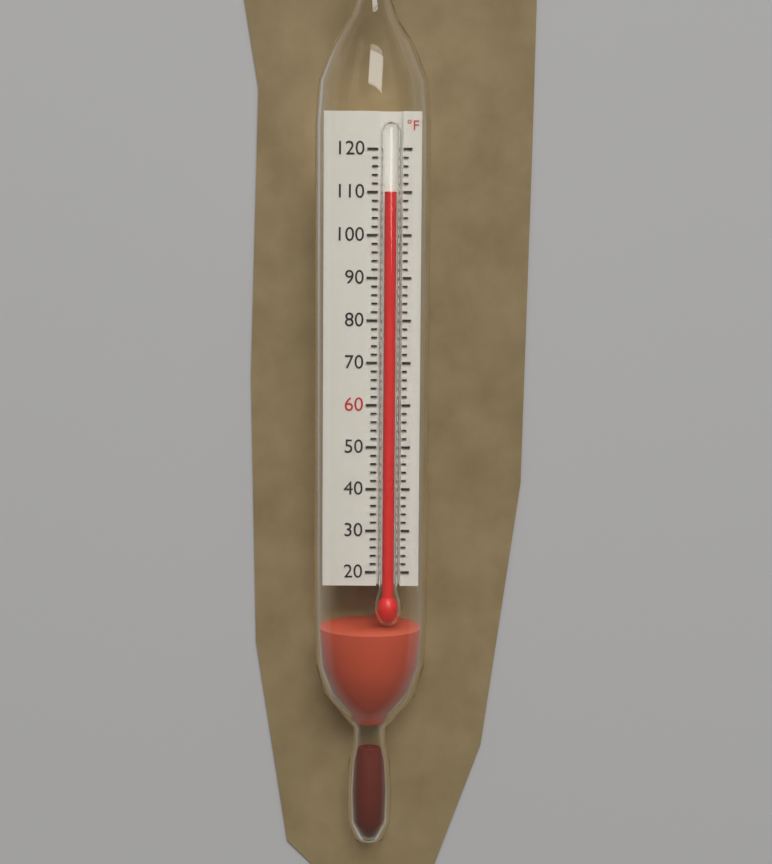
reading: 110 °F
